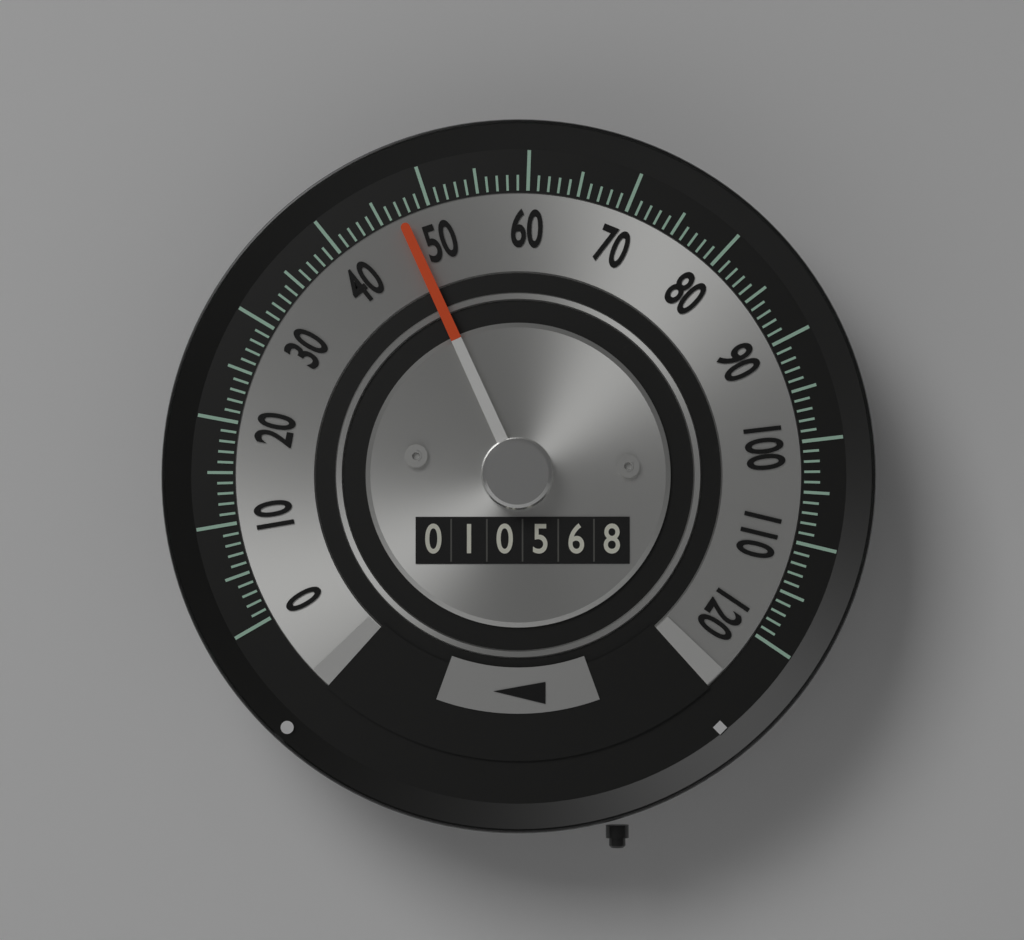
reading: 47 (no unit)
